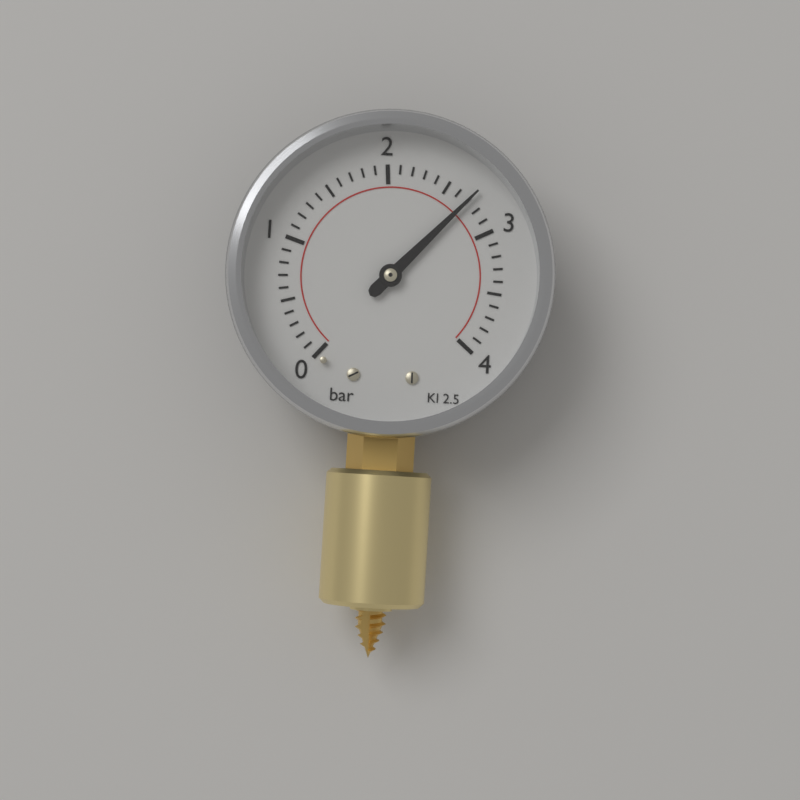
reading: 2.7 bar
